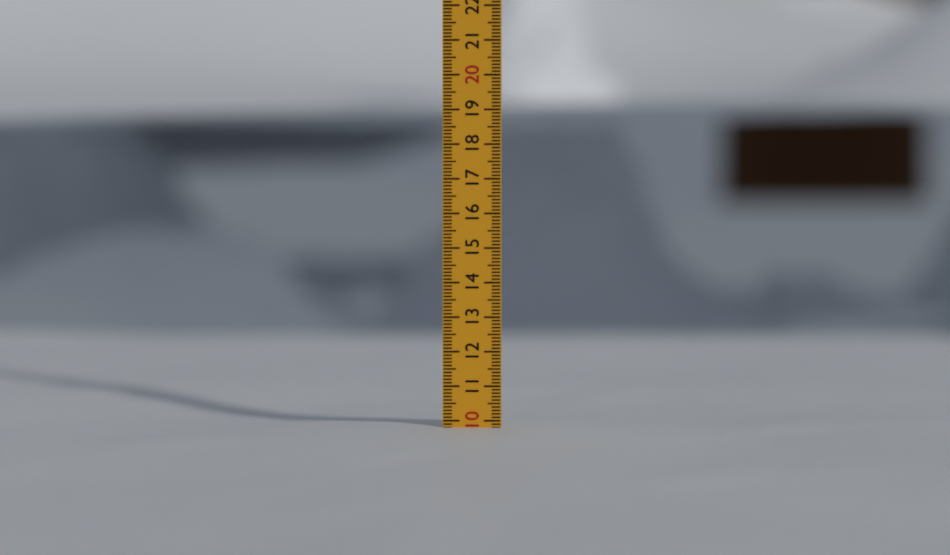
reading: 9.8 (no unit)
